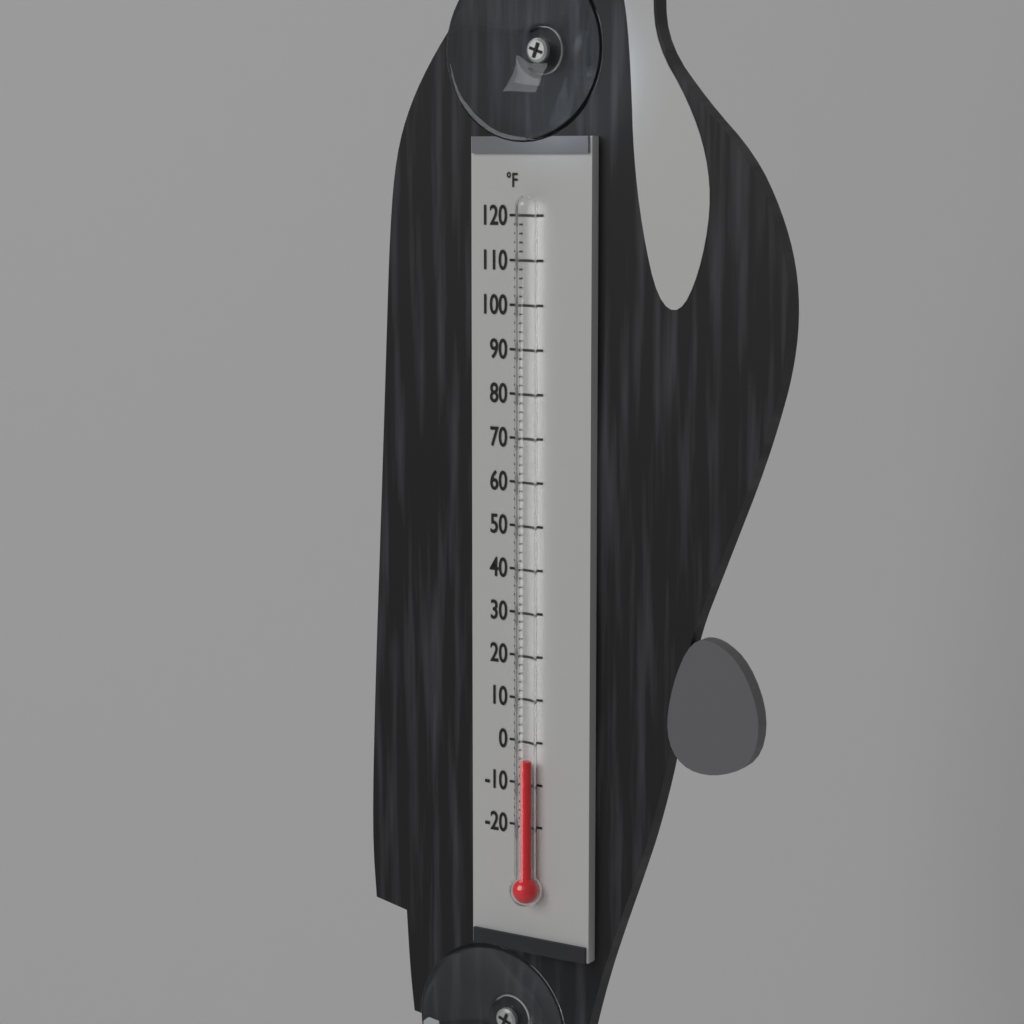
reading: -4 °F
